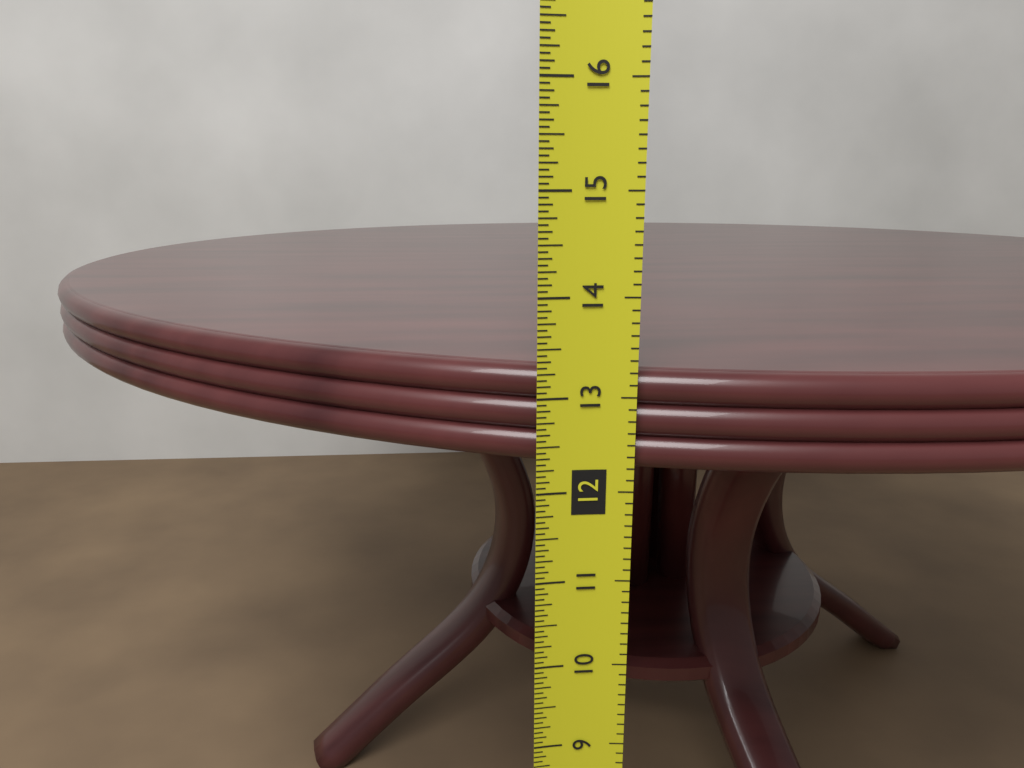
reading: 13.2500 in
